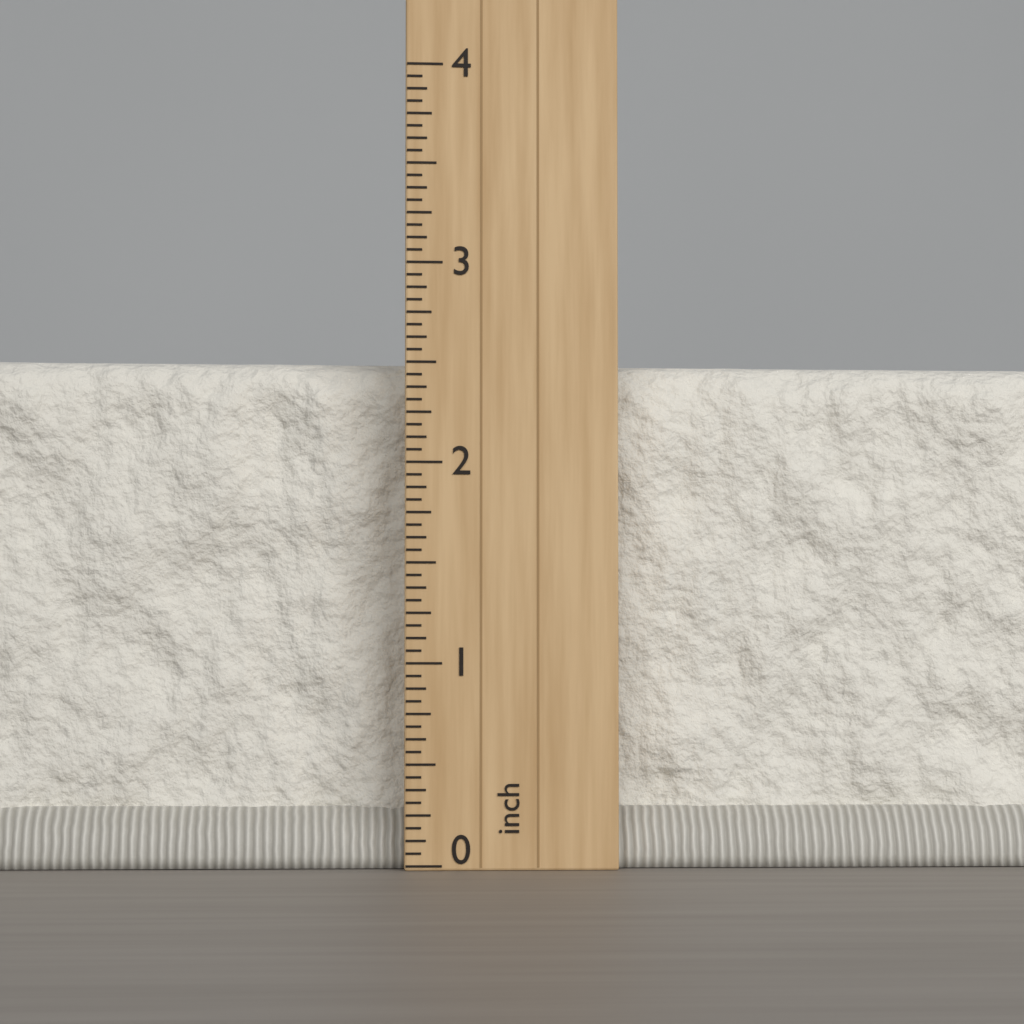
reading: 2.5625 inch
